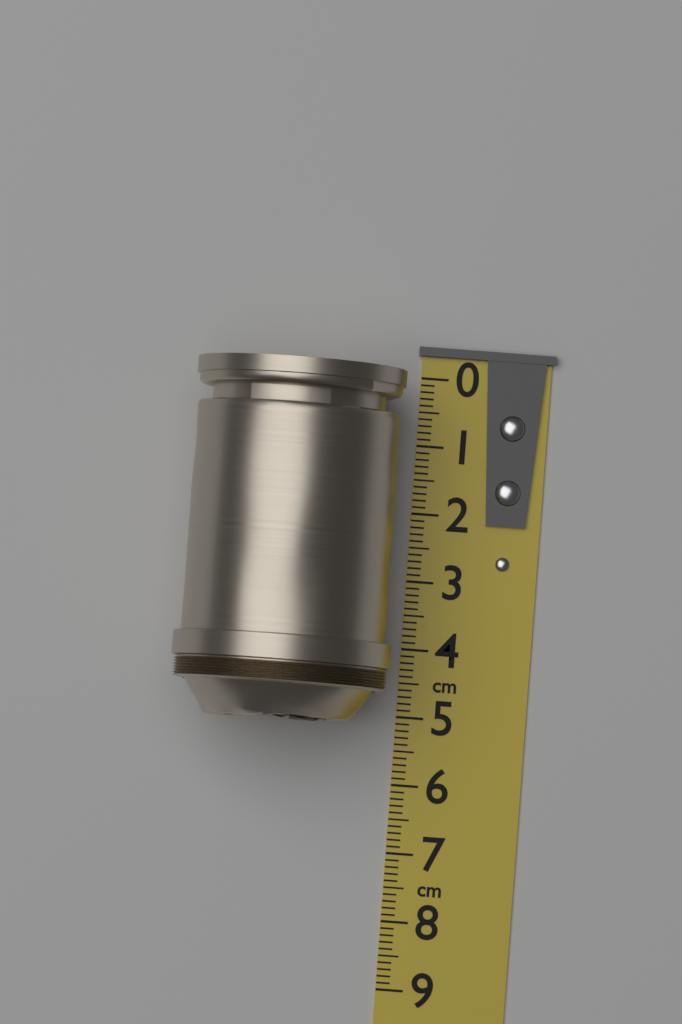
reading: 5.2 cm
